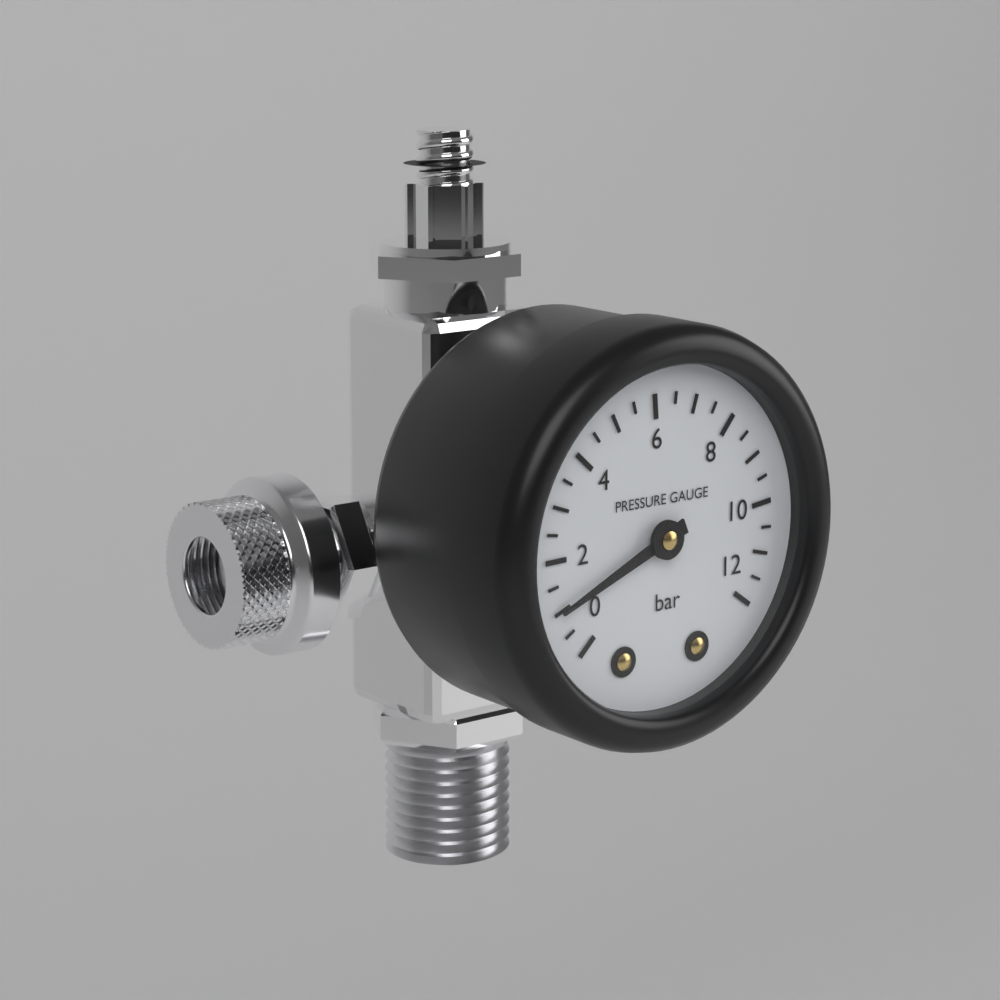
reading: 1.0 bar
